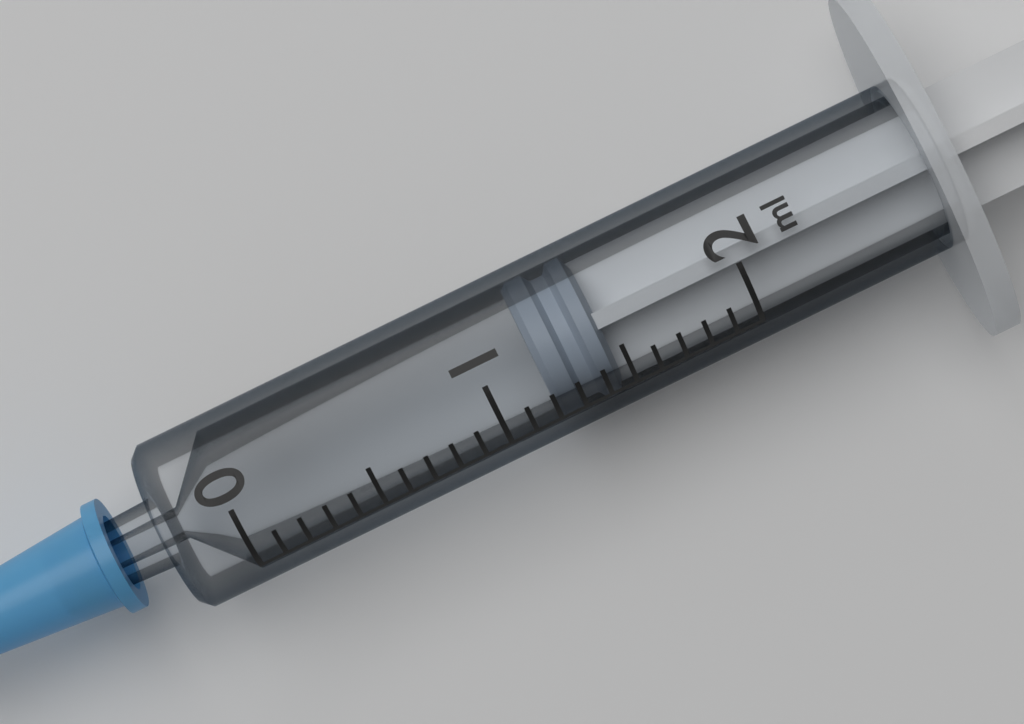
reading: 1.2 ml
